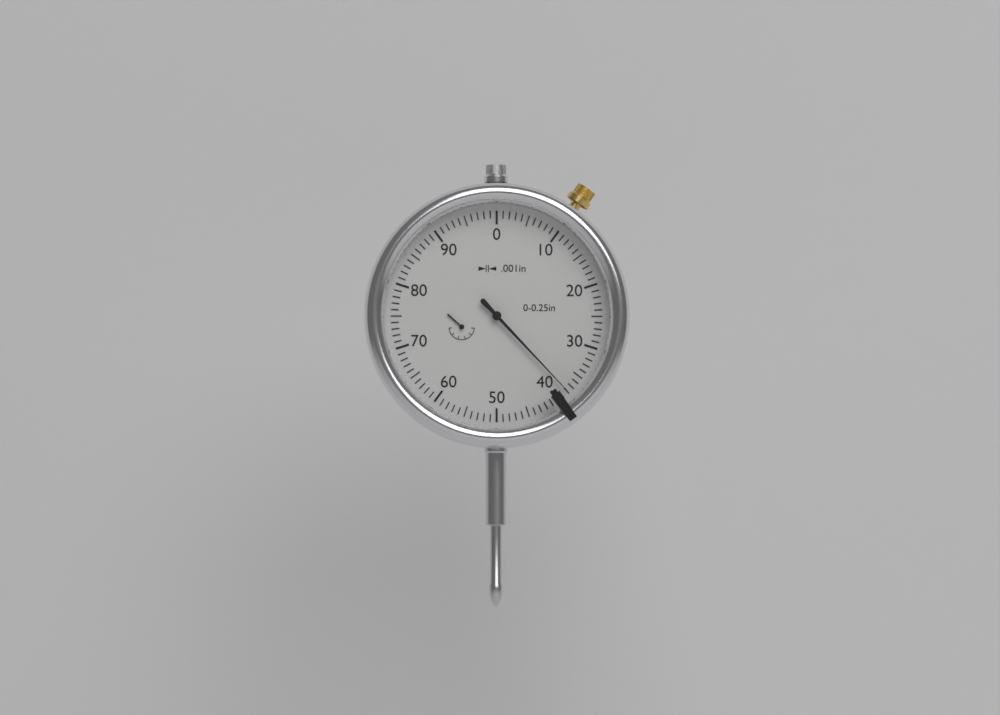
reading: 0.038 in
